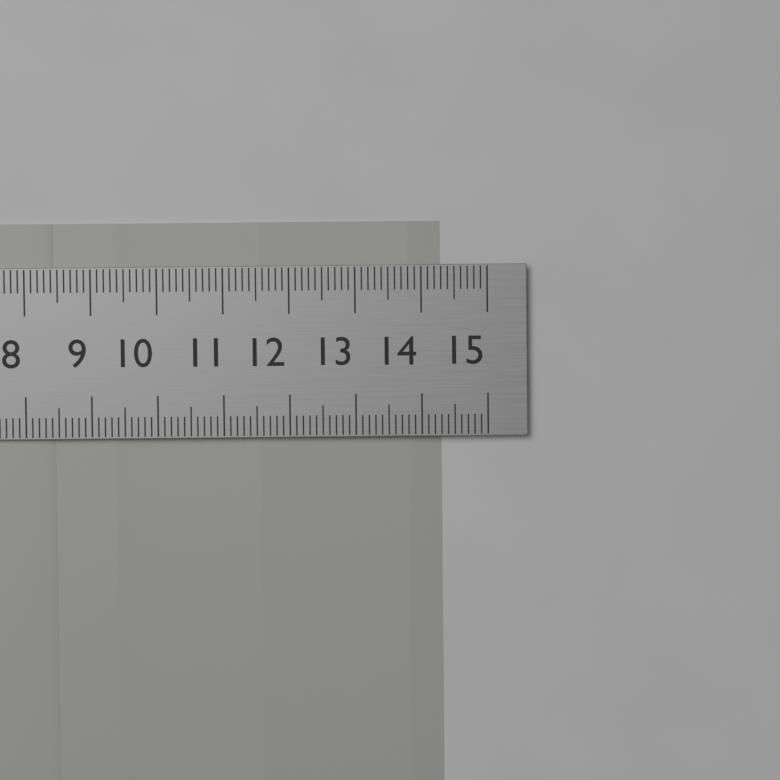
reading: 14.3 cm
